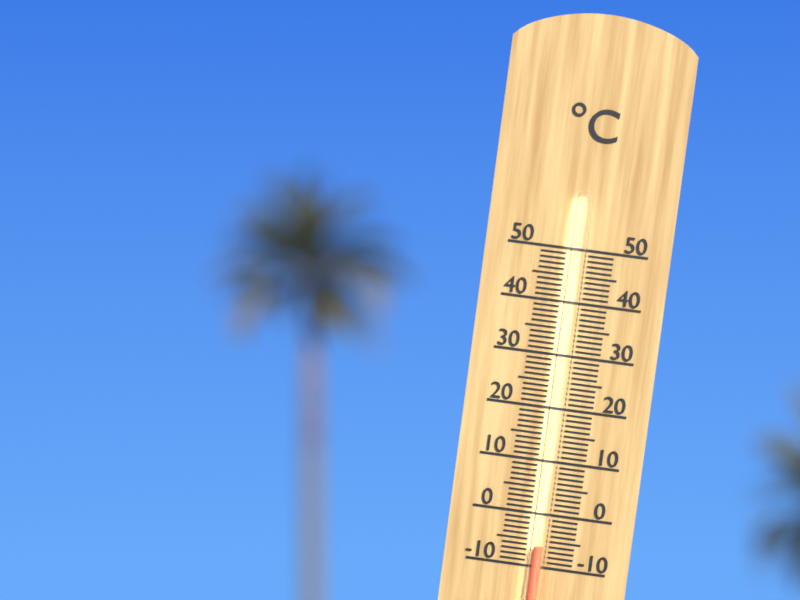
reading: -6 °C
